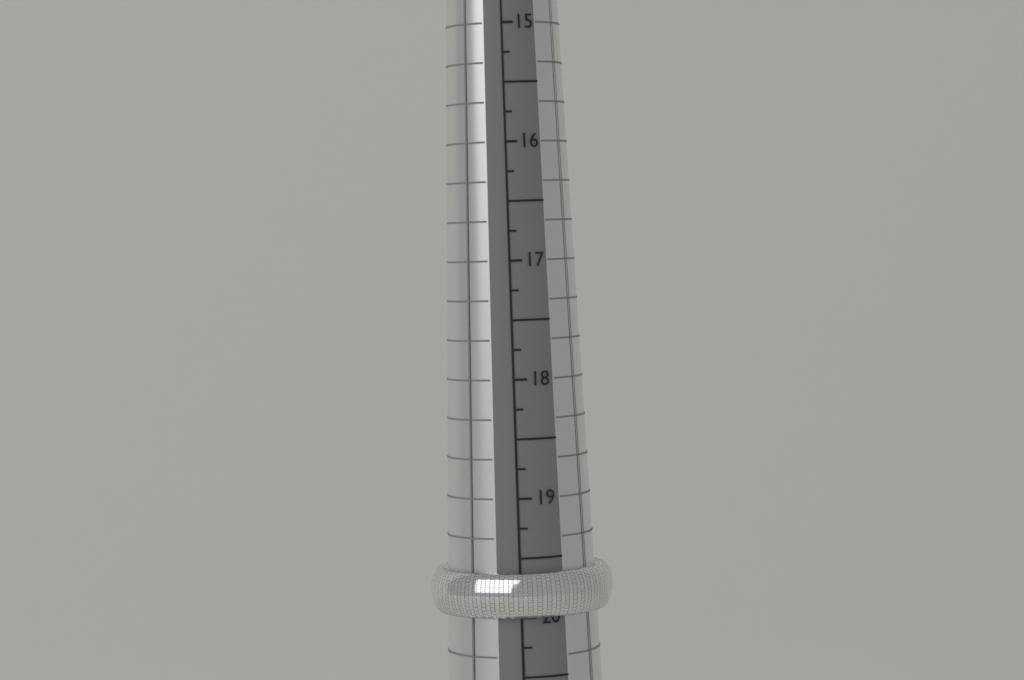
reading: 20.00 mm
